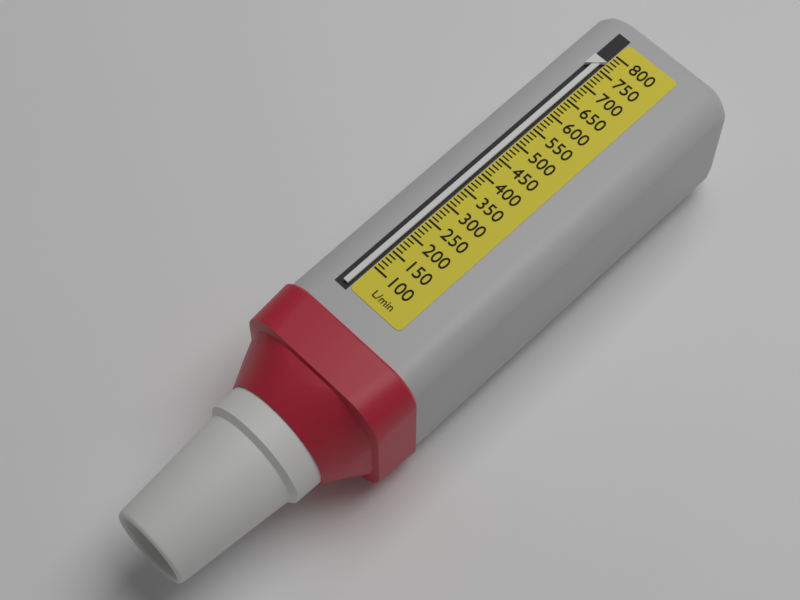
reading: 770 L/min
